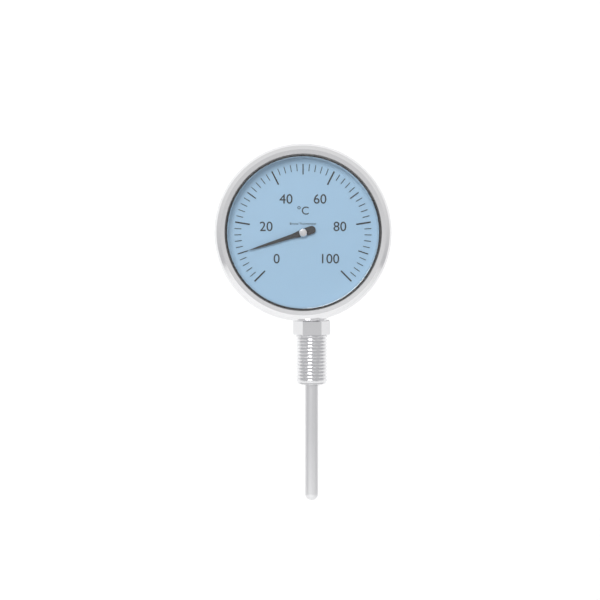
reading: 10 °C
